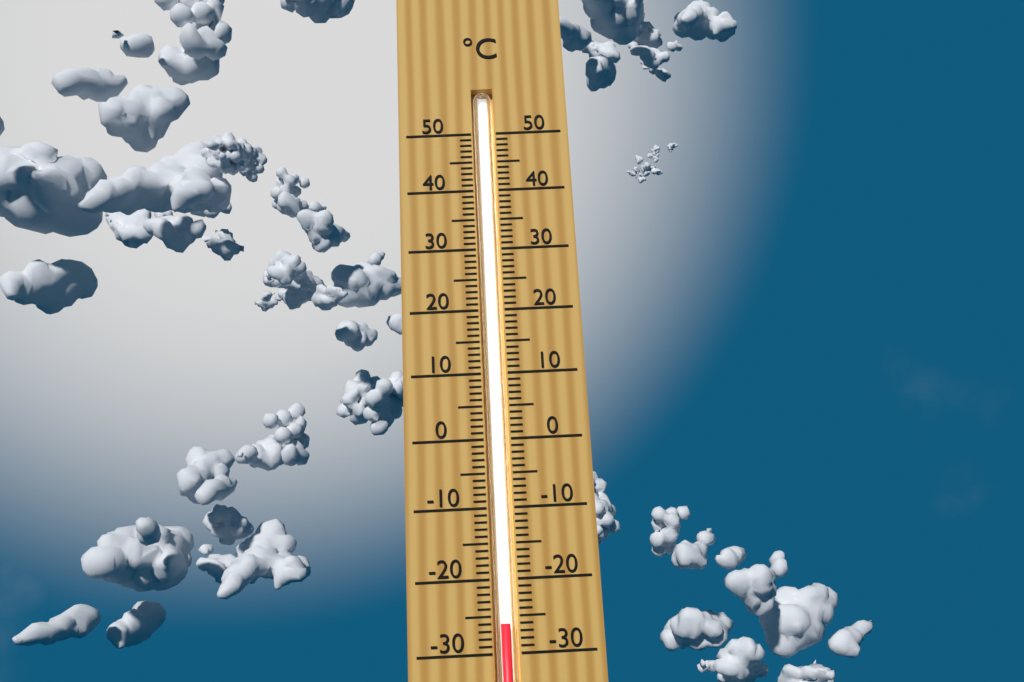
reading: -26 °C
